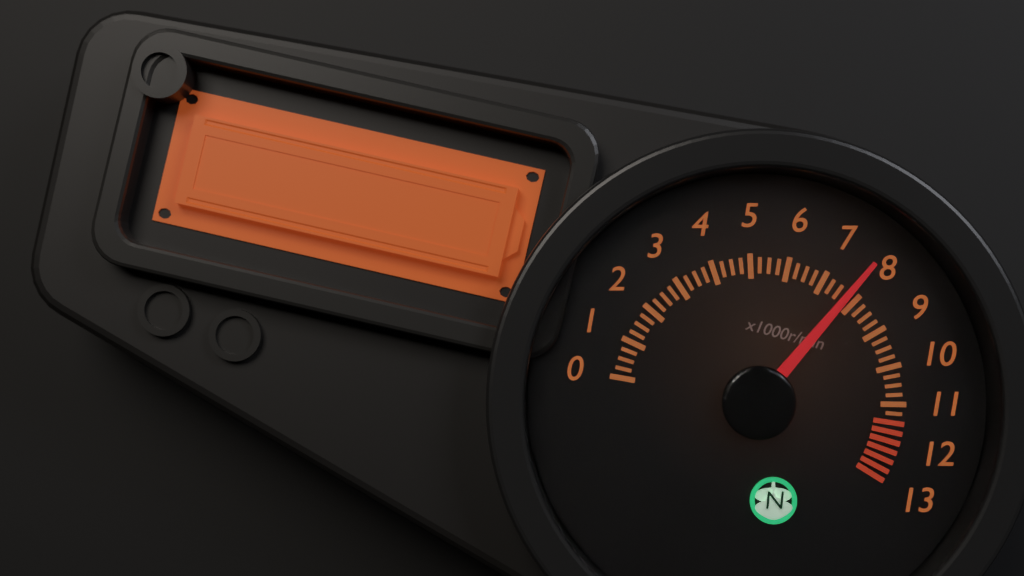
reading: 7.75 x1000r/min
